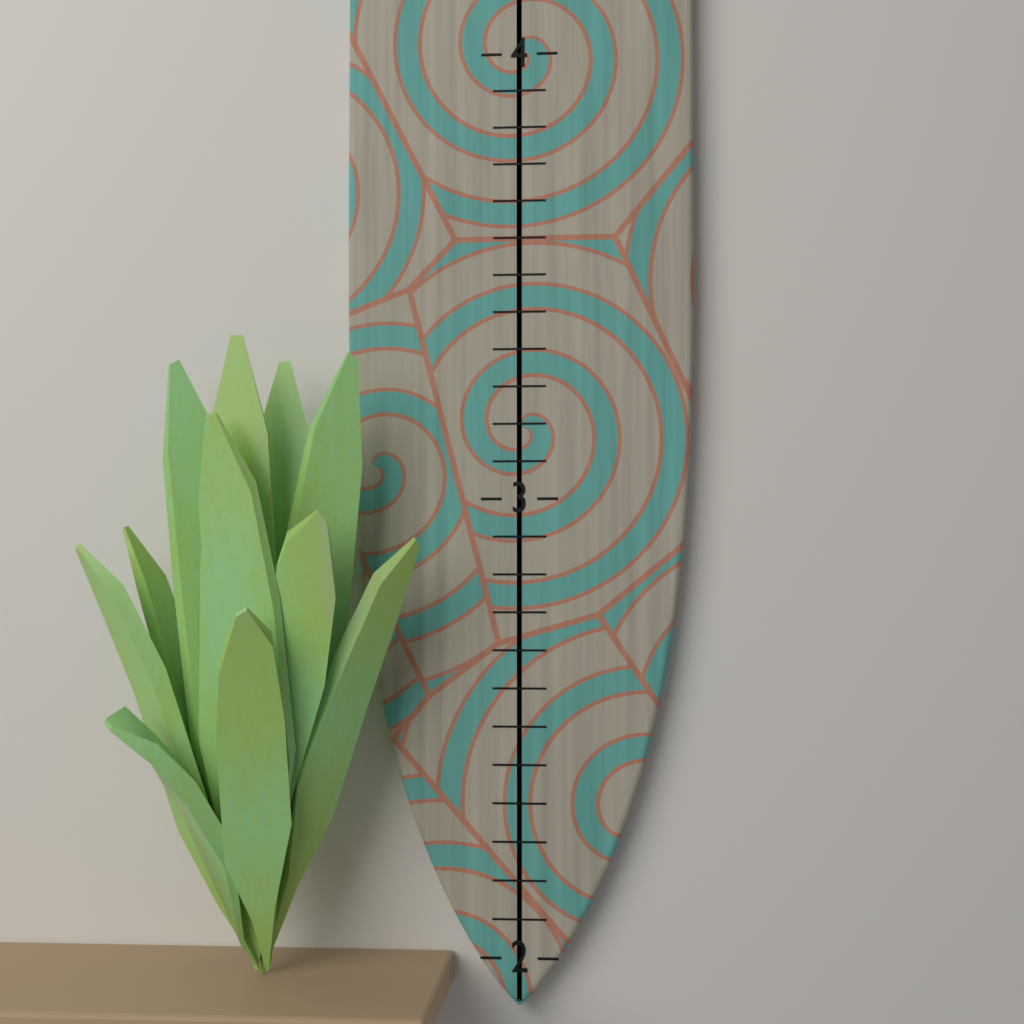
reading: 3.333333 (no unit)
